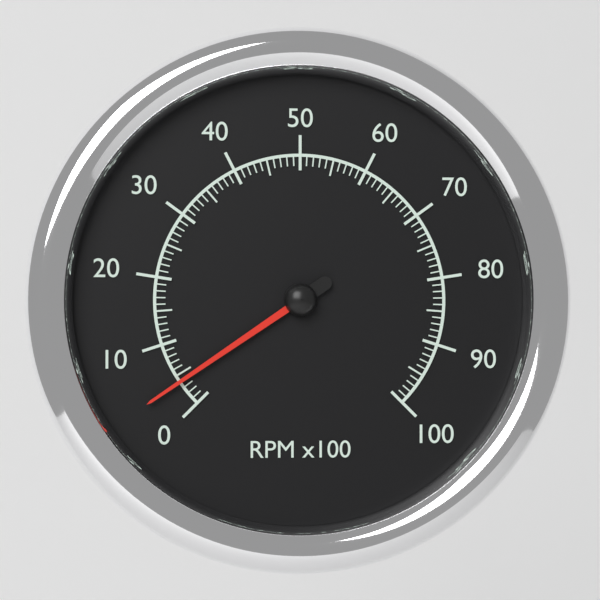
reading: 4 RPM x100
